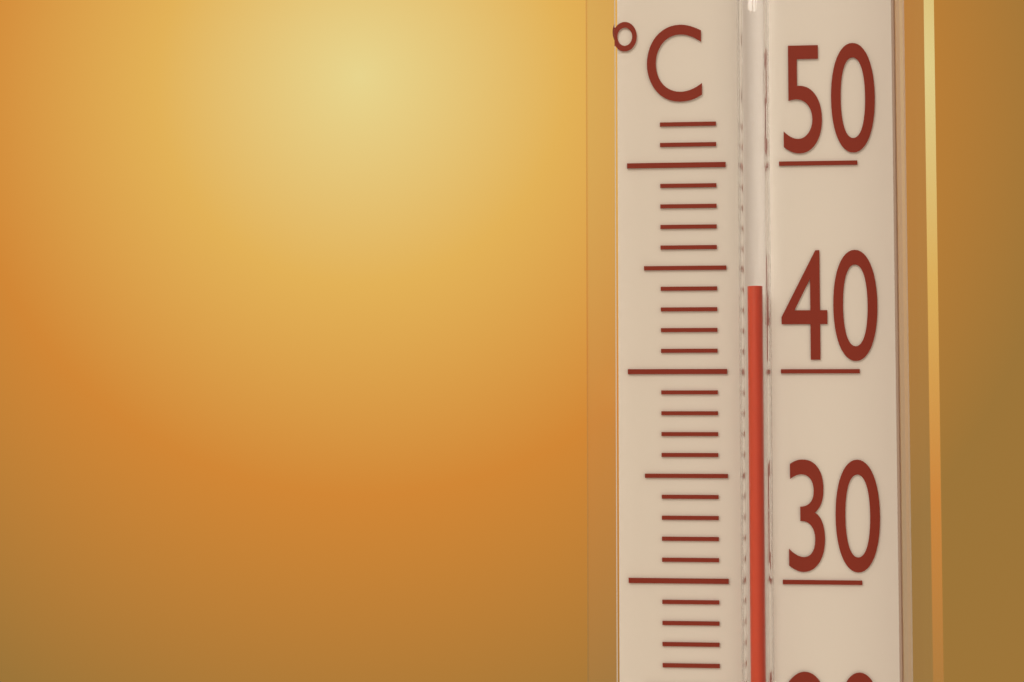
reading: 44 °C
